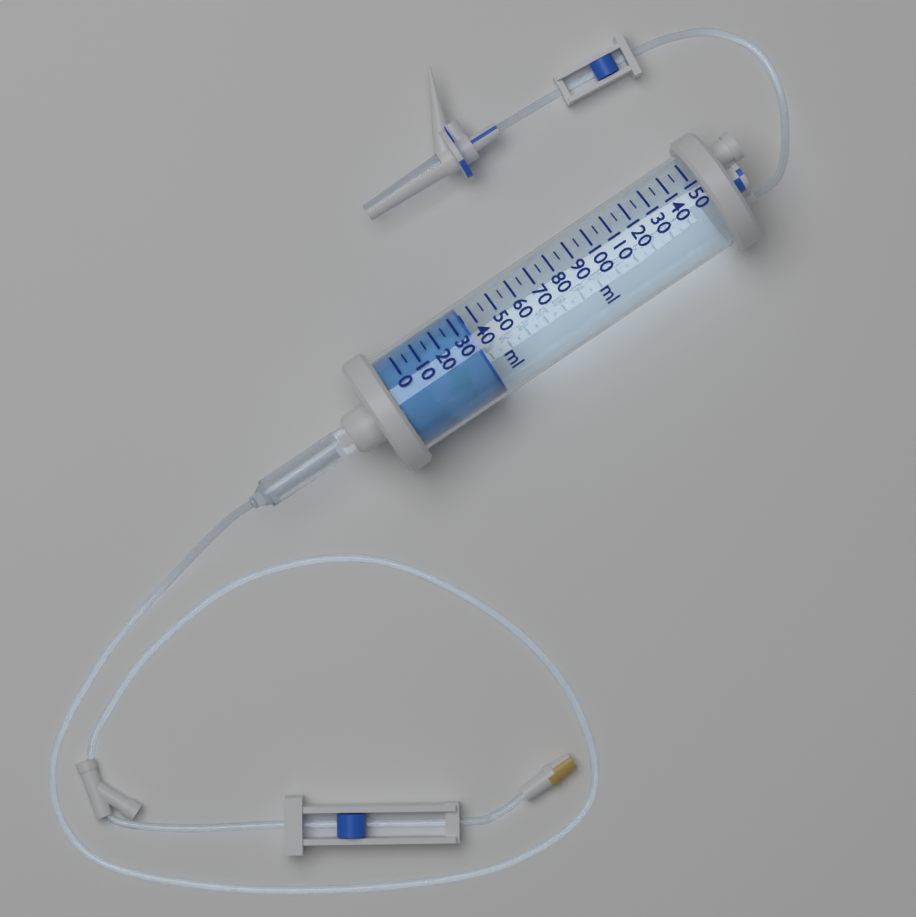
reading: 35 ml
